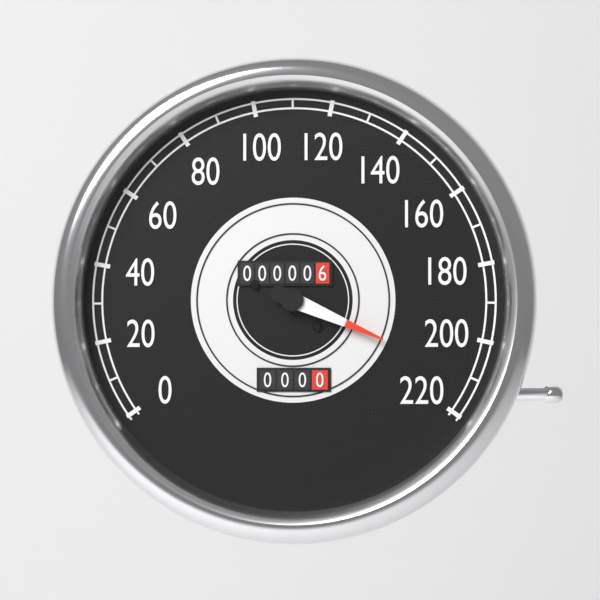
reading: 210 (no unit)
